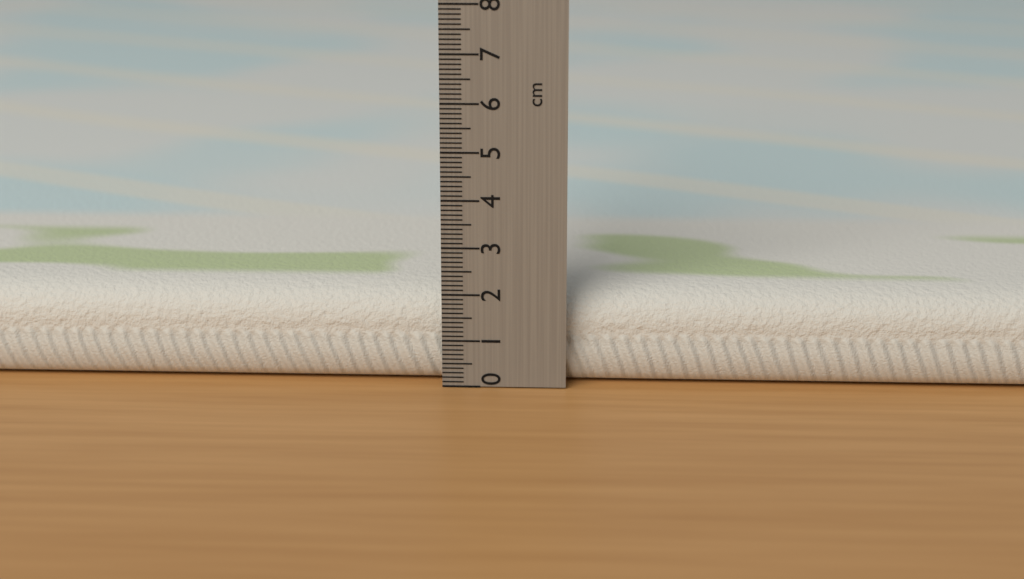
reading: 2.0 cm
